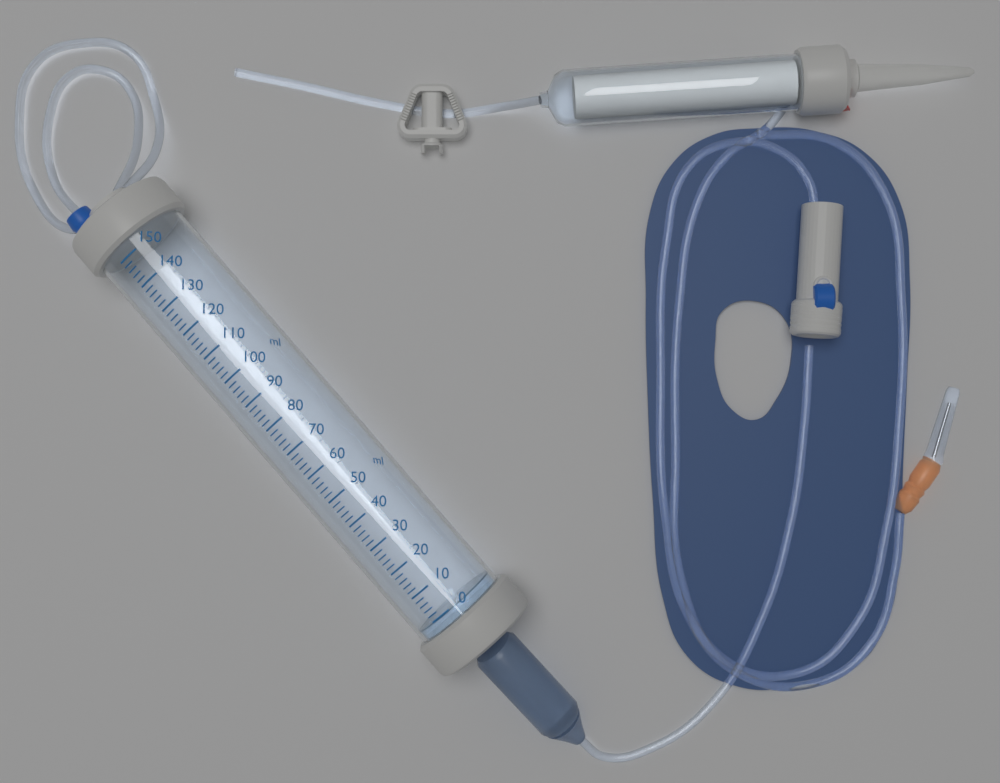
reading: 0 ml
